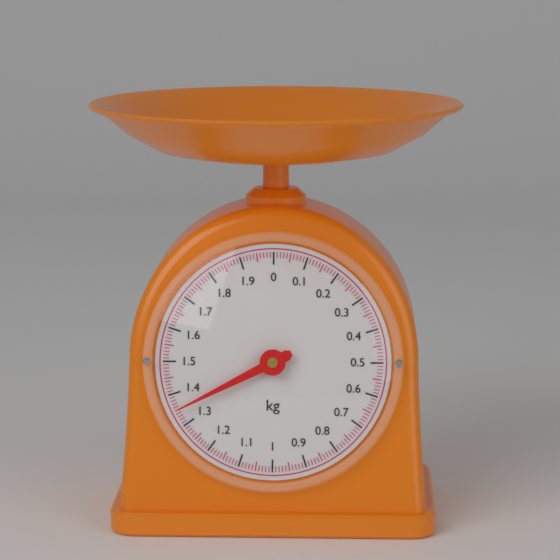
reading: 1.35 kg
